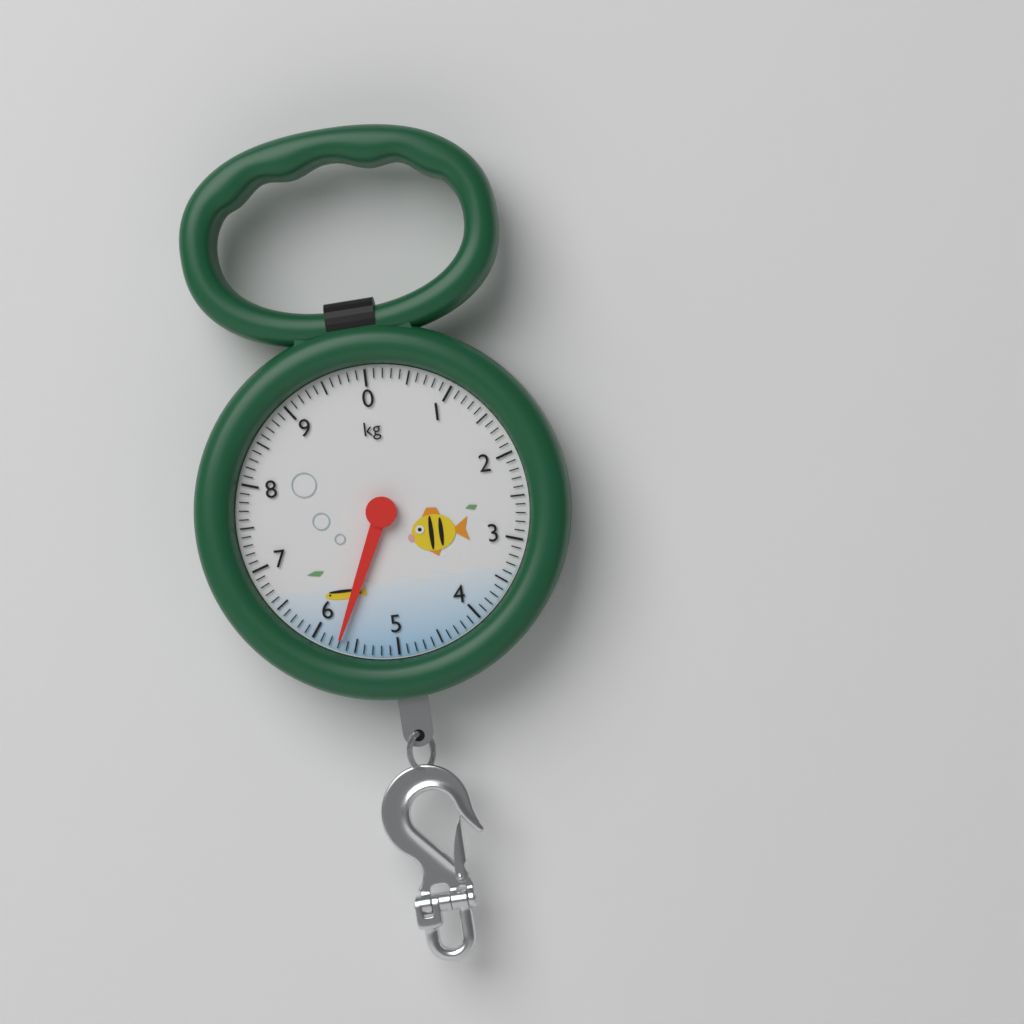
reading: 5.7 kg
